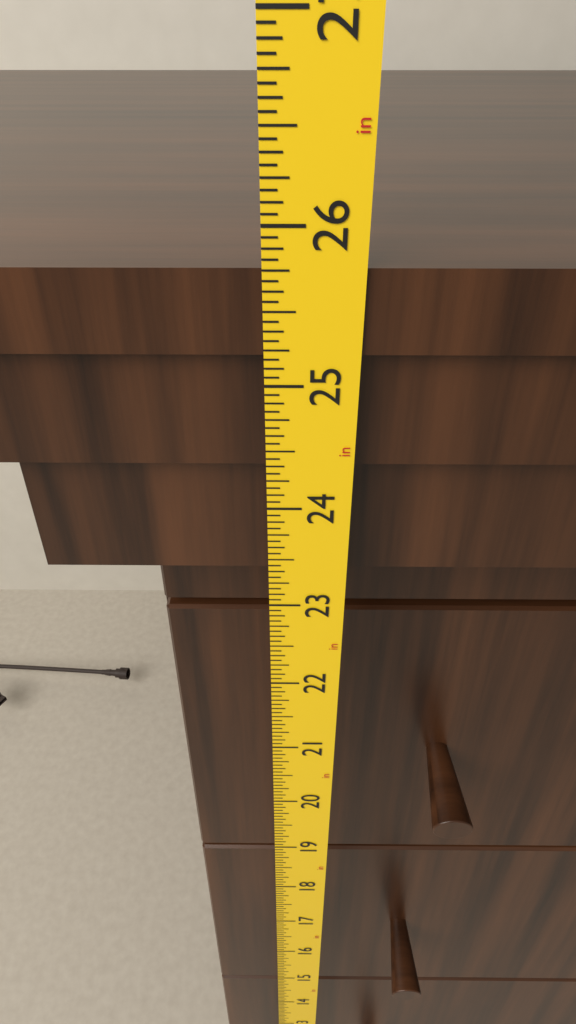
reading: 25.7500 in
